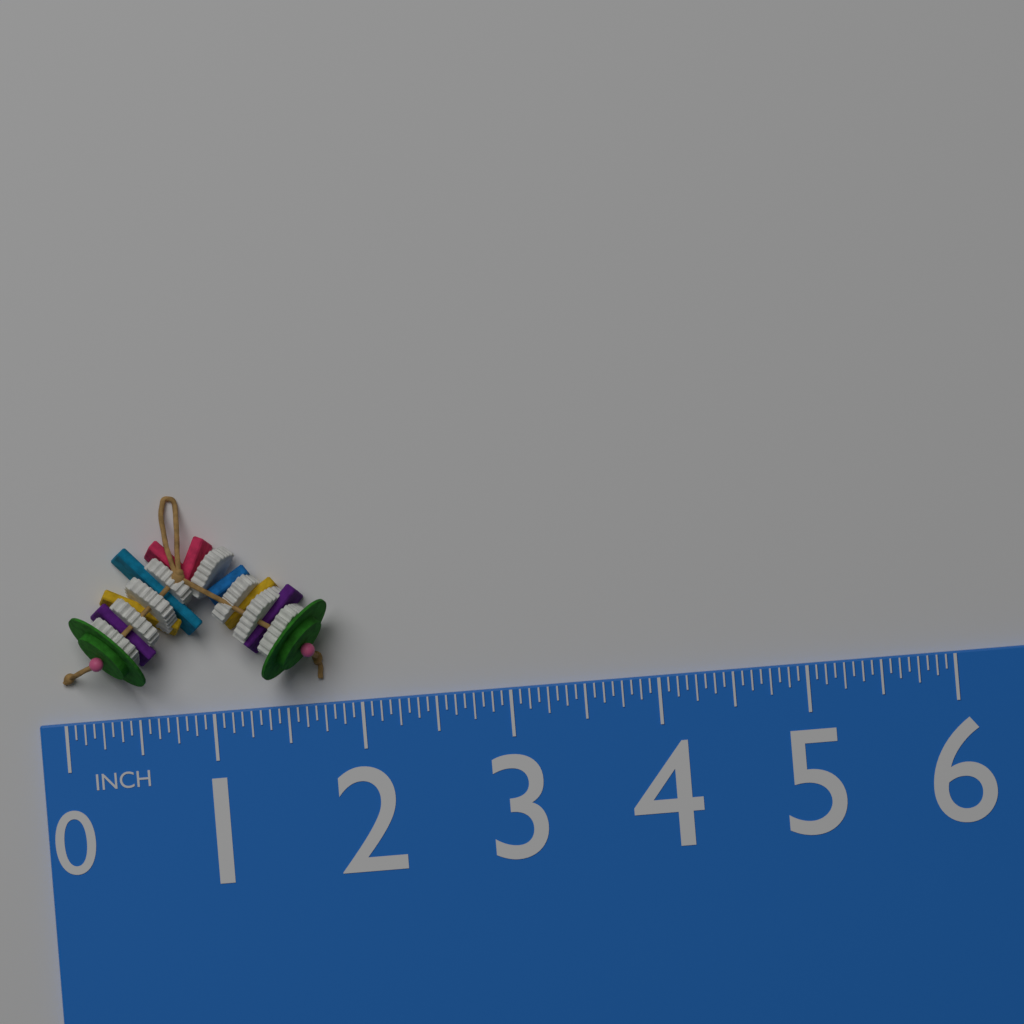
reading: 1.8125 in
